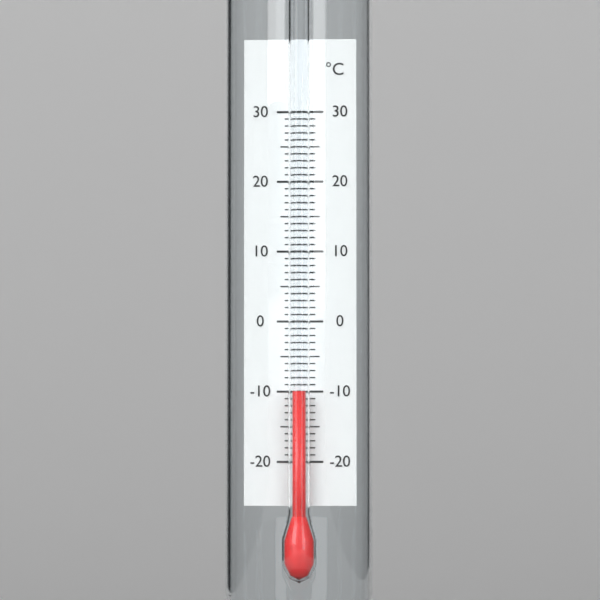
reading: -10 °C
